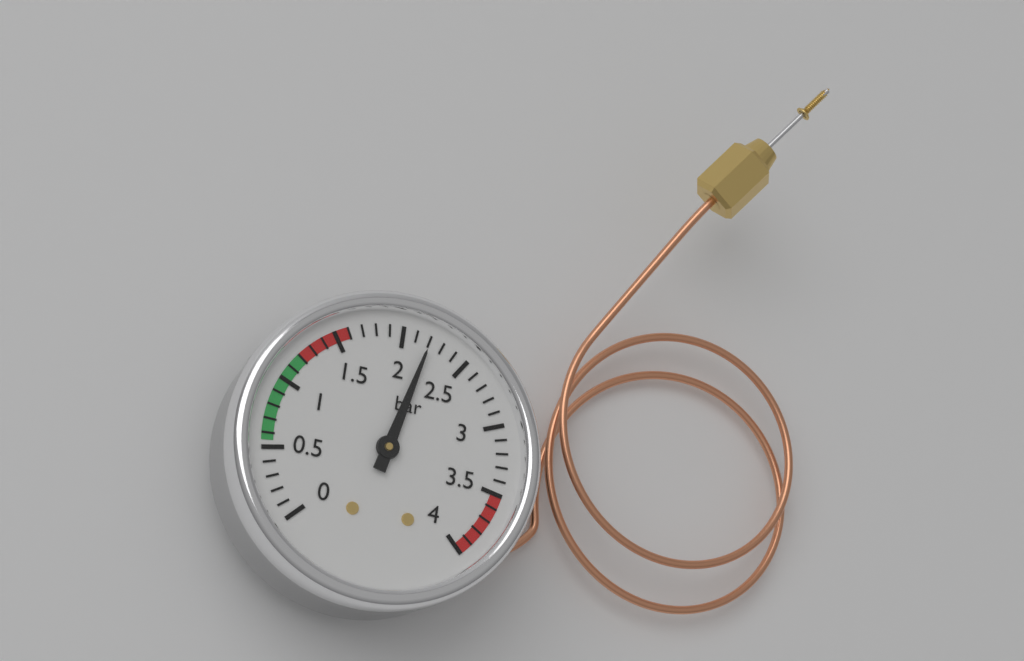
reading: 2.2 bar
